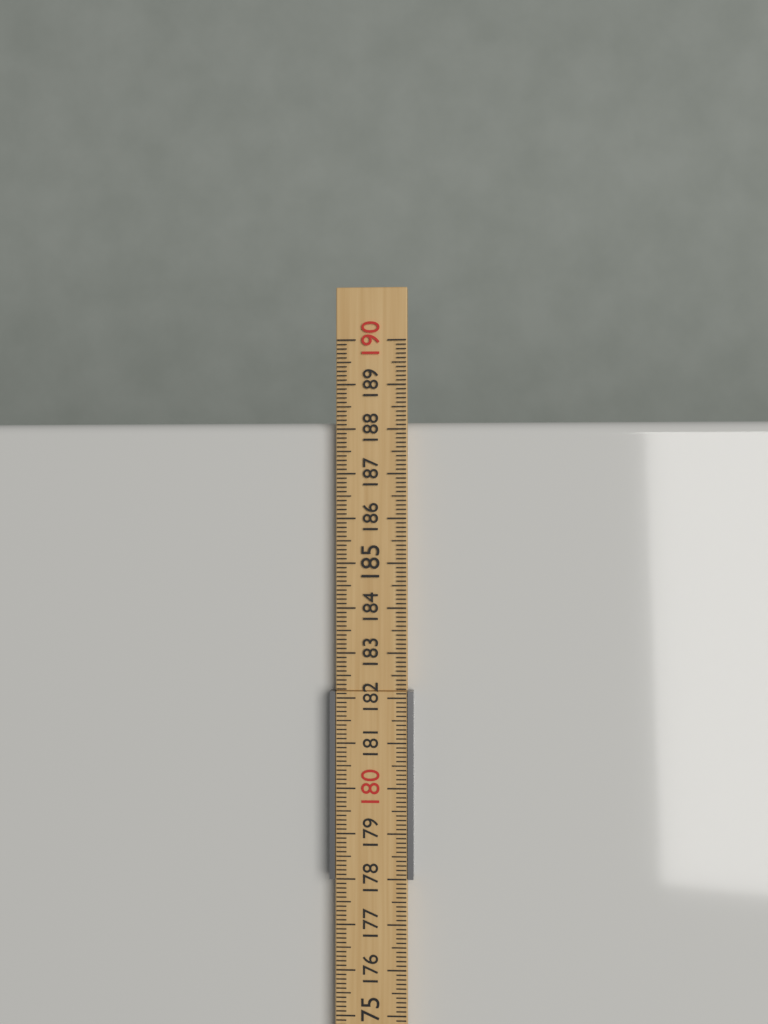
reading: 188.2 cm
